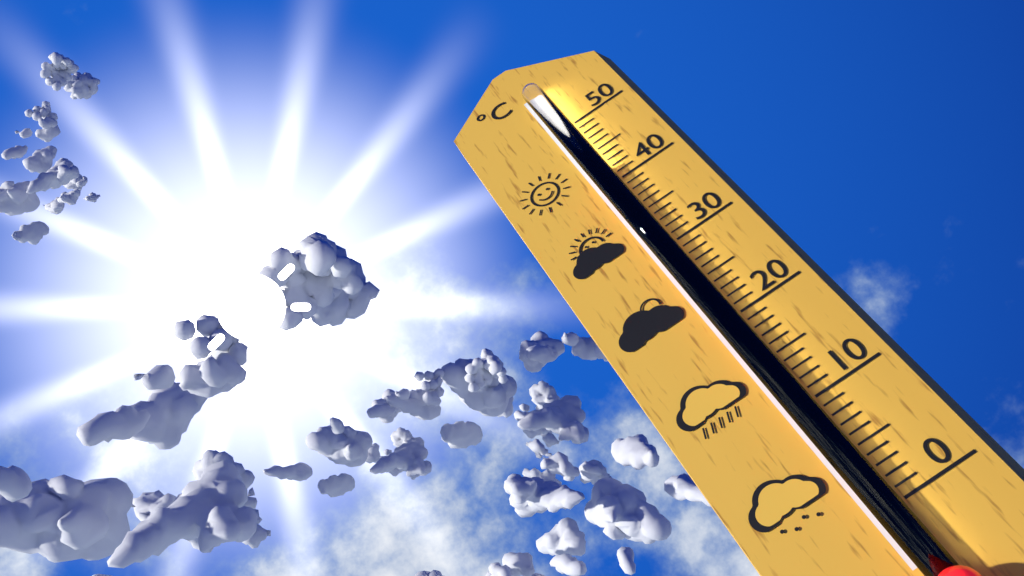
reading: 42 °C
